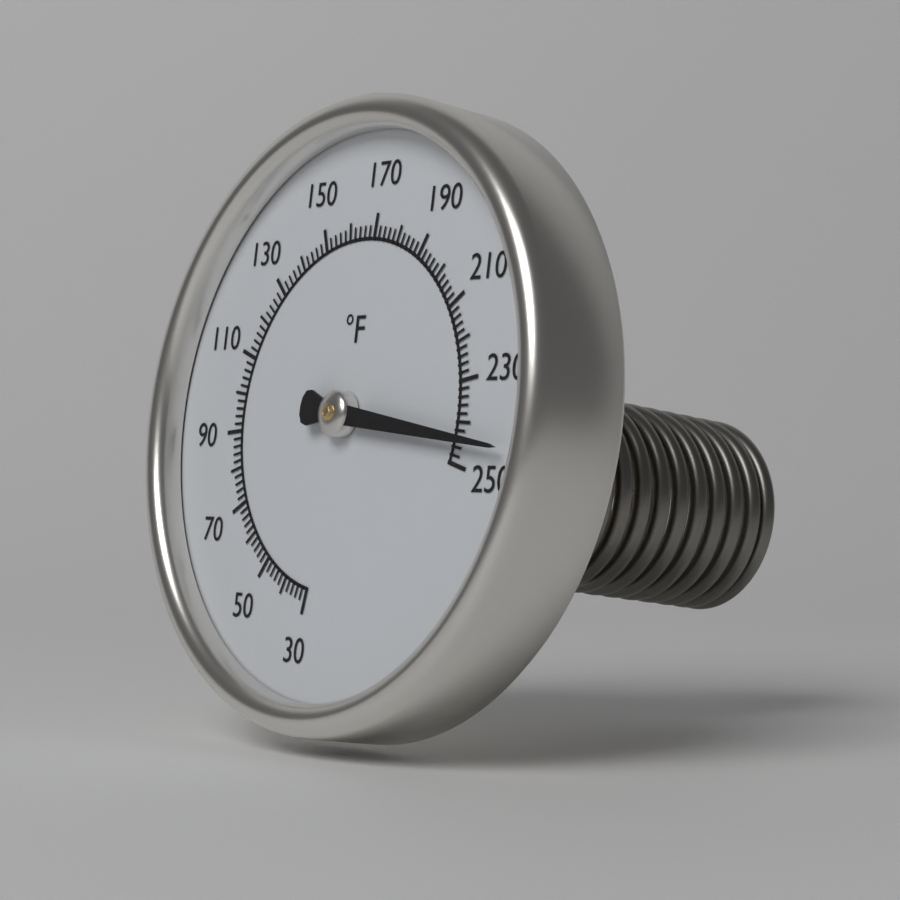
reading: 244 °F
